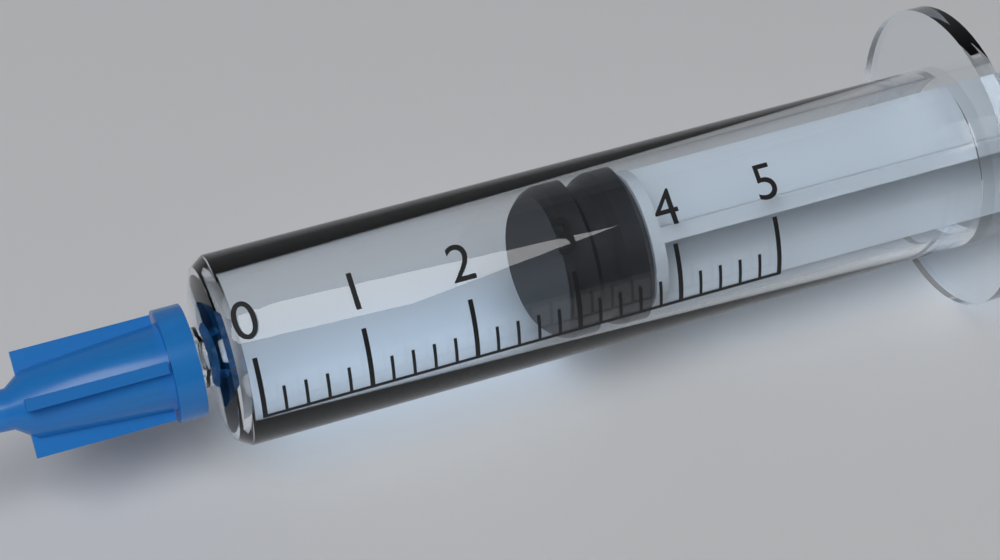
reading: 3.0 (no unit)
